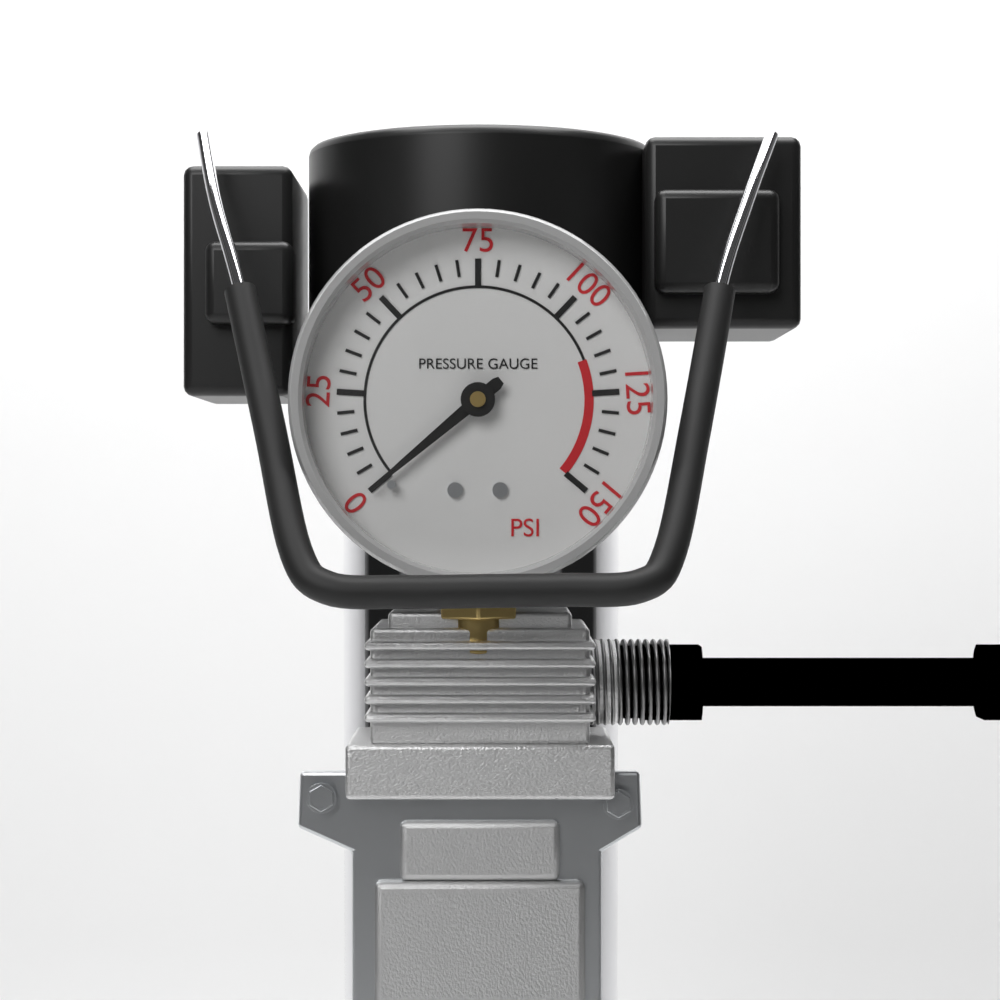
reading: 0 psi
